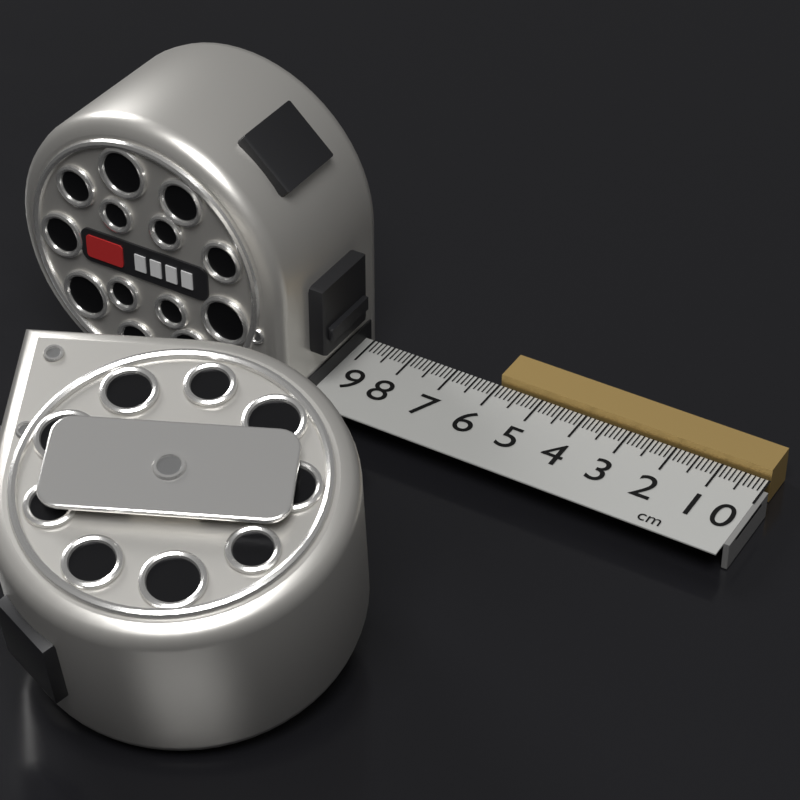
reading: 6.0 cm
